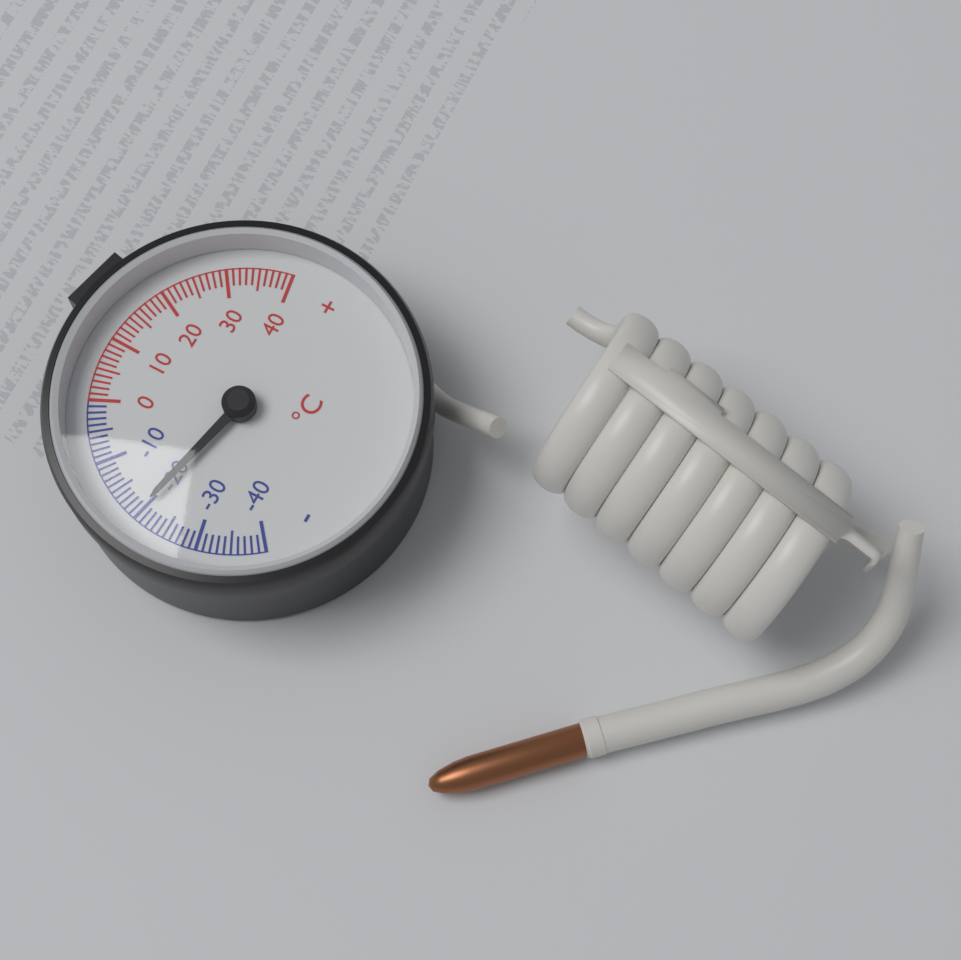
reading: -20 °C
